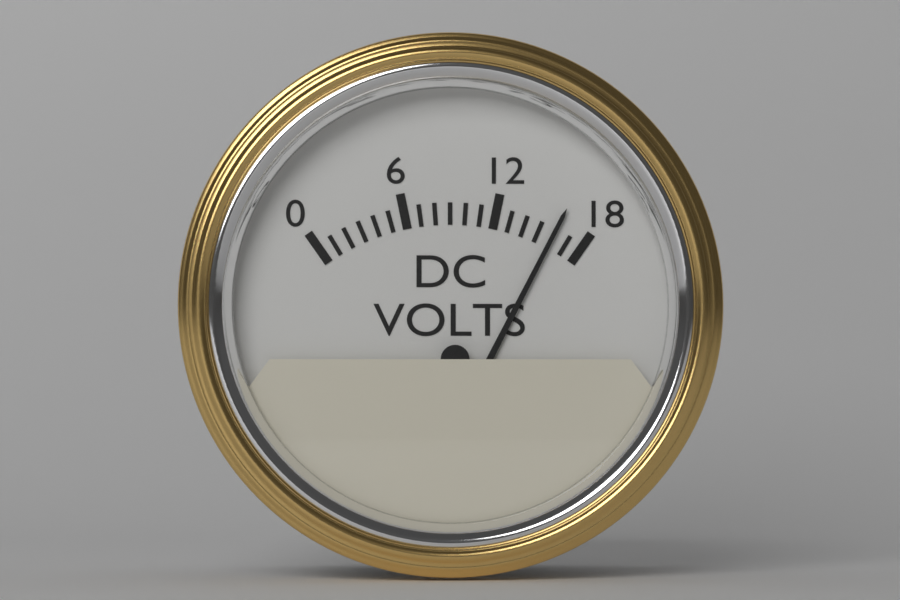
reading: 16 V
